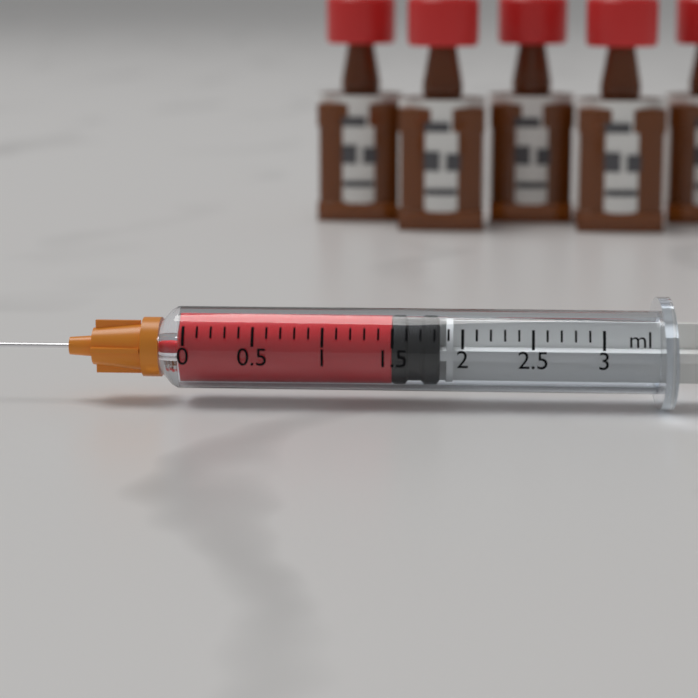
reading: 1.5 ml
